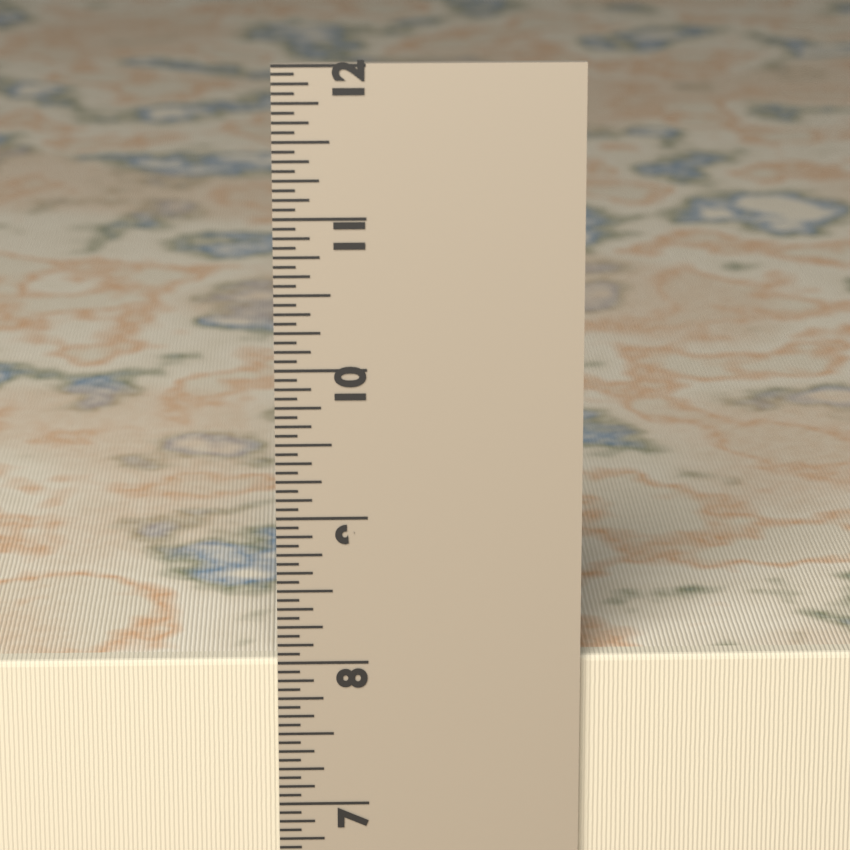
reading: 8.0000 in
